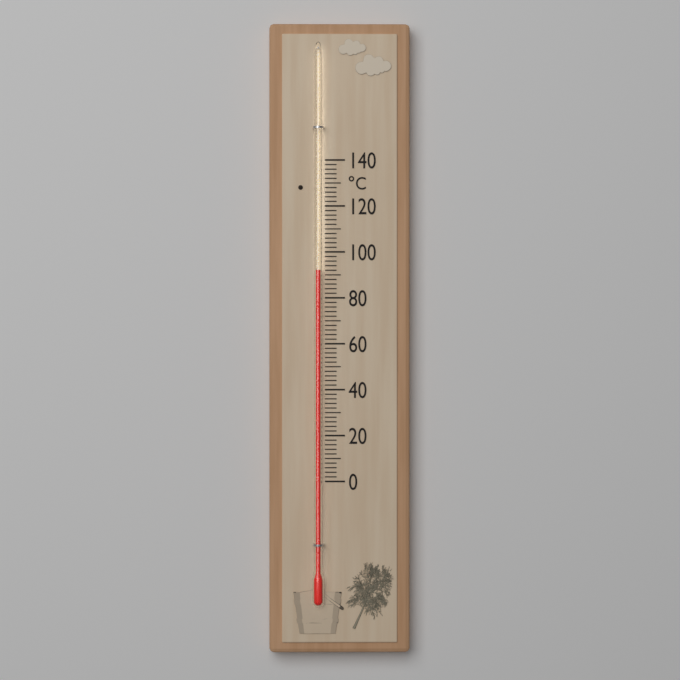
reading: 92 °C
